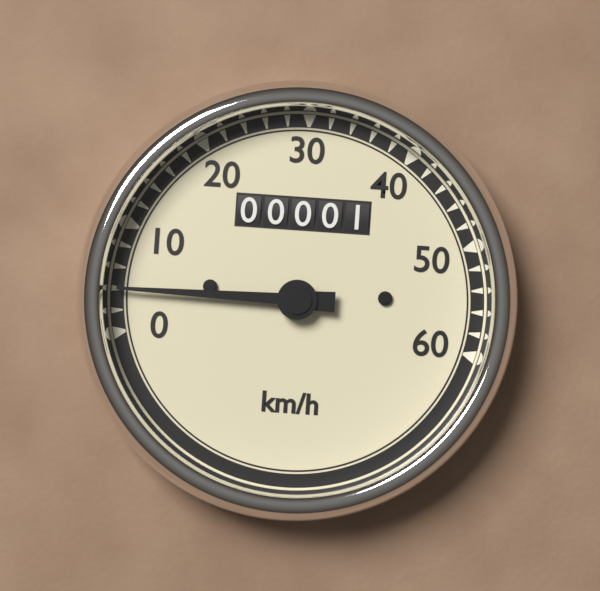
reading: 4 km/h
